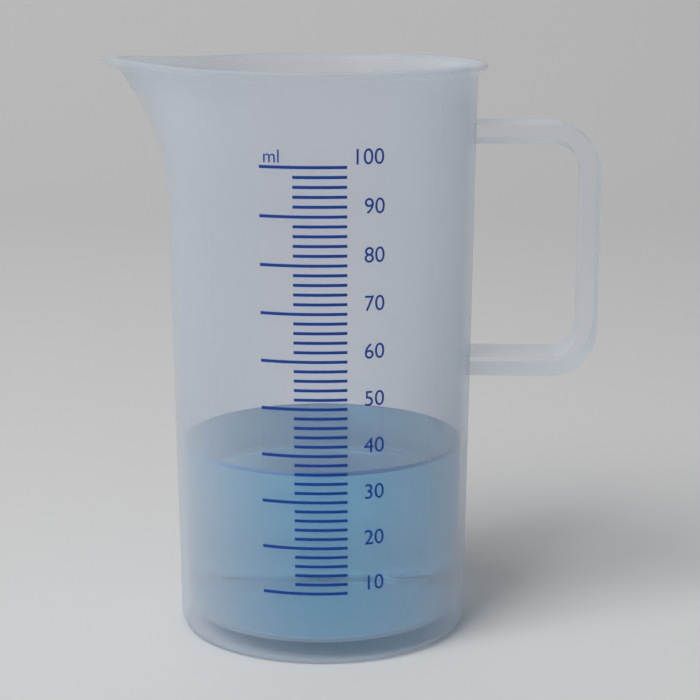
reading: 36 ml
